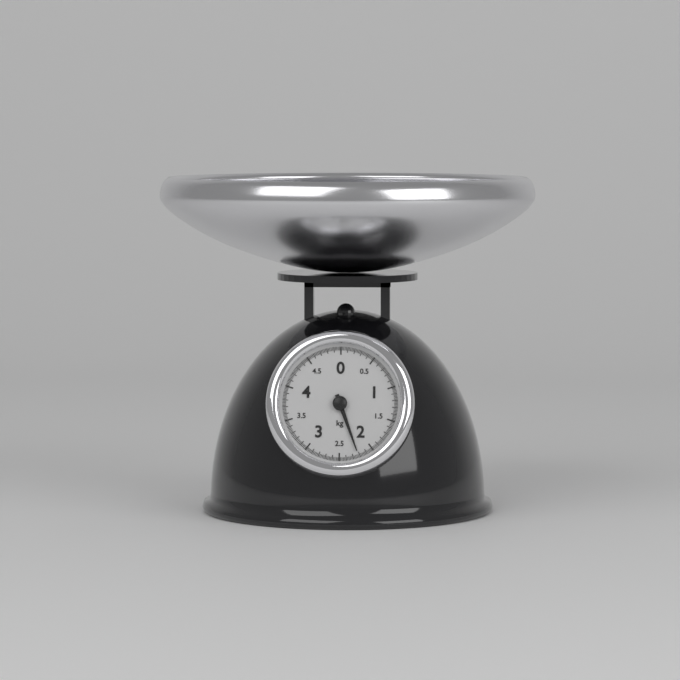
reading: 2.22 kg
